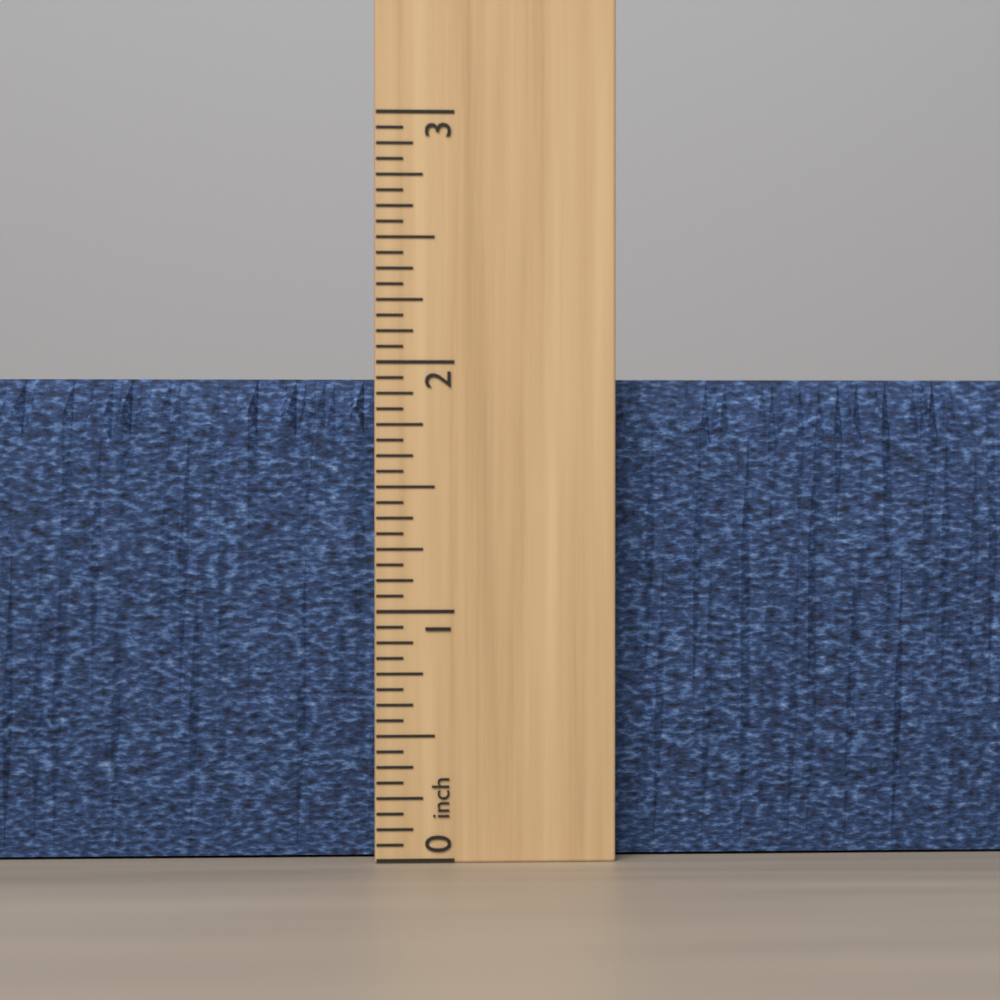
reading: 1.9375 inch
